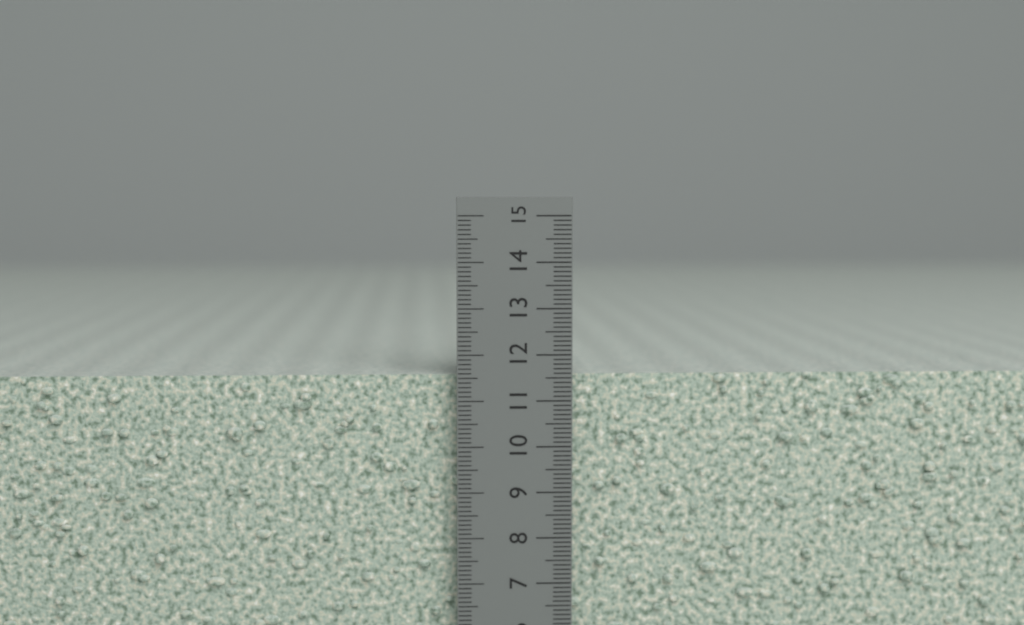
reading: 11.6 cm
